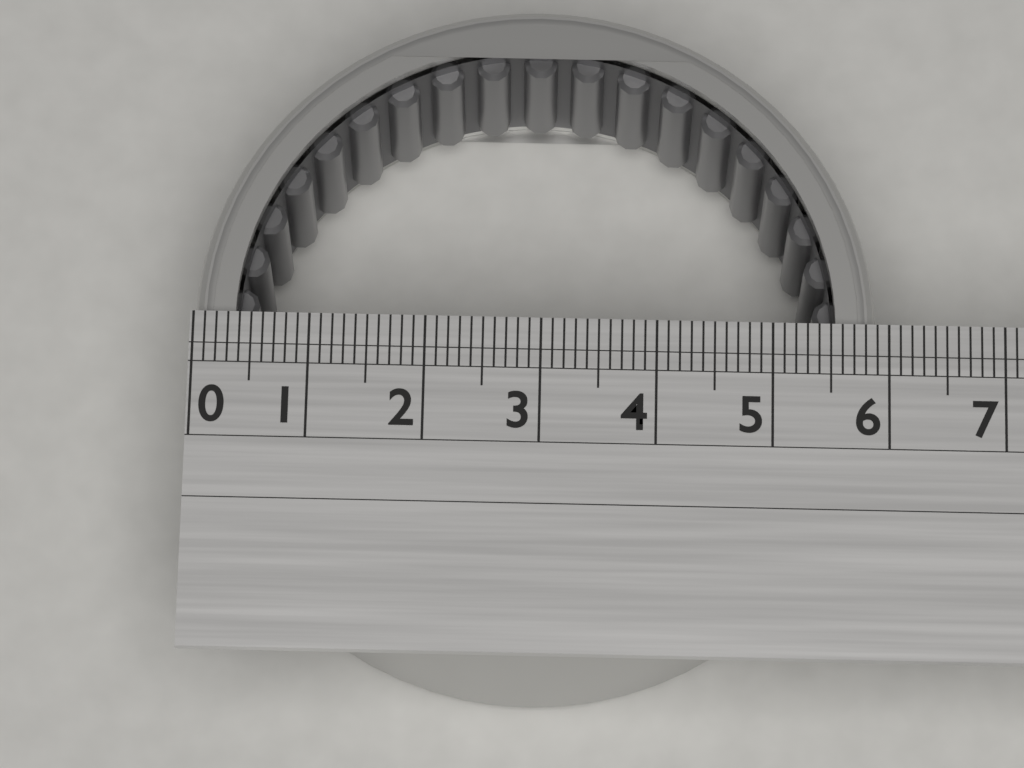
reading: 5.9 (no unit)
